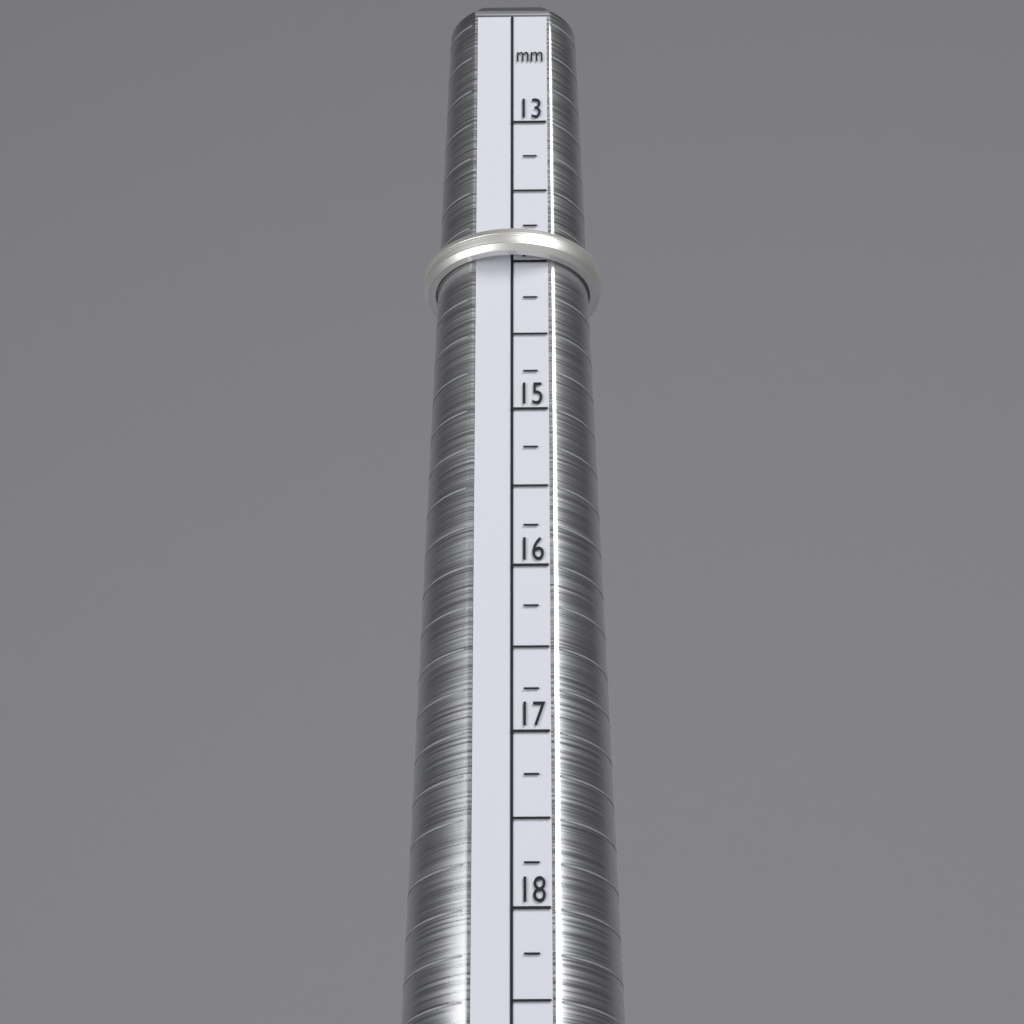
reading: 14.00 mm
